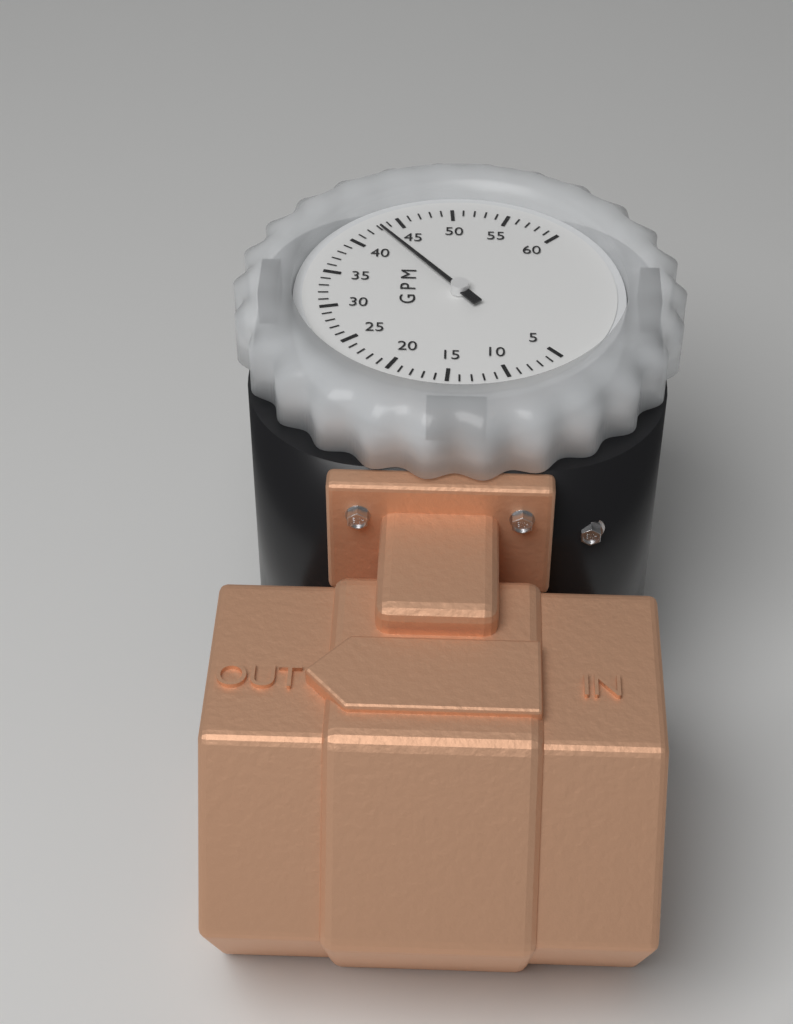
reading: 43 GPM
